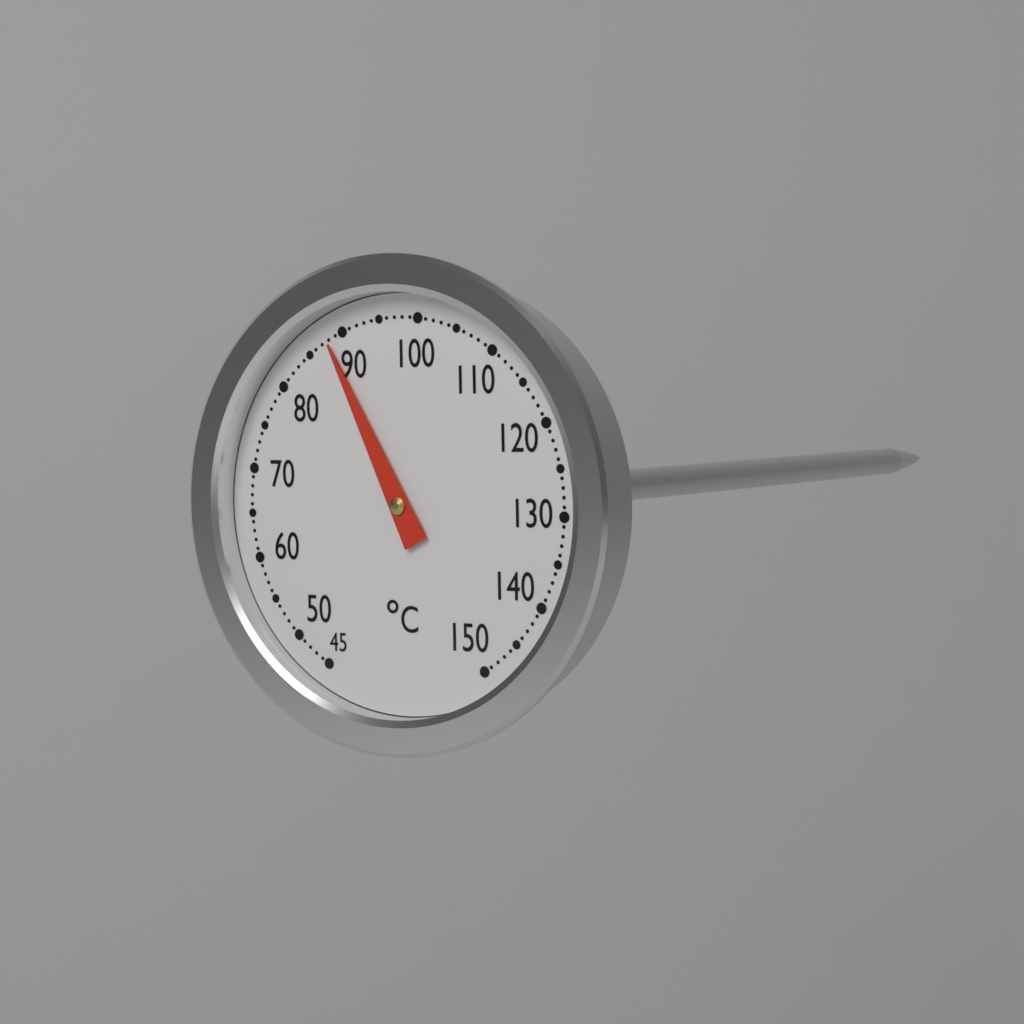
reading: 88 °C
